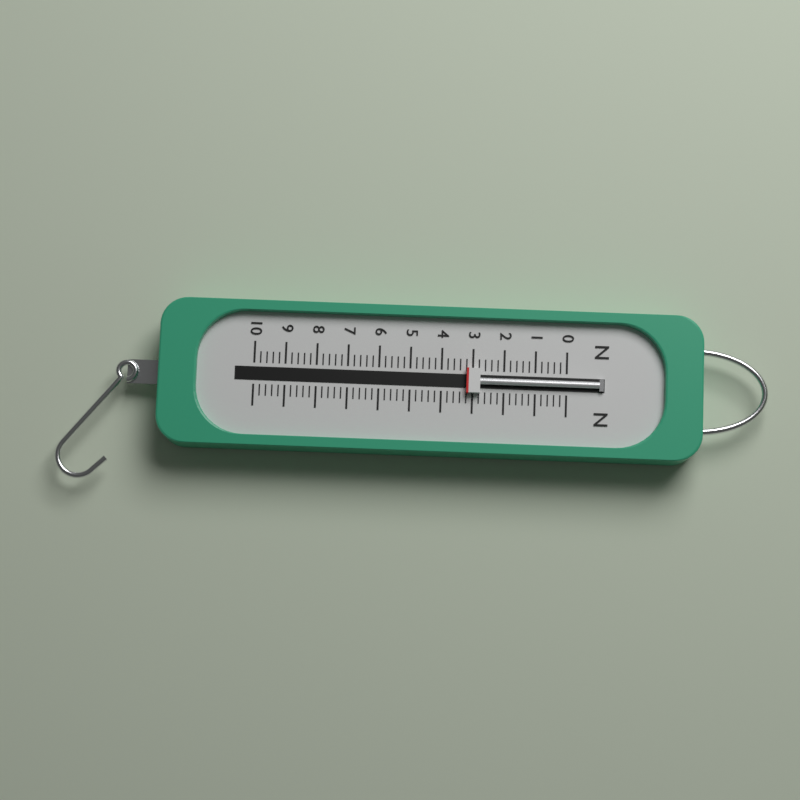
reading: 3.2 N
